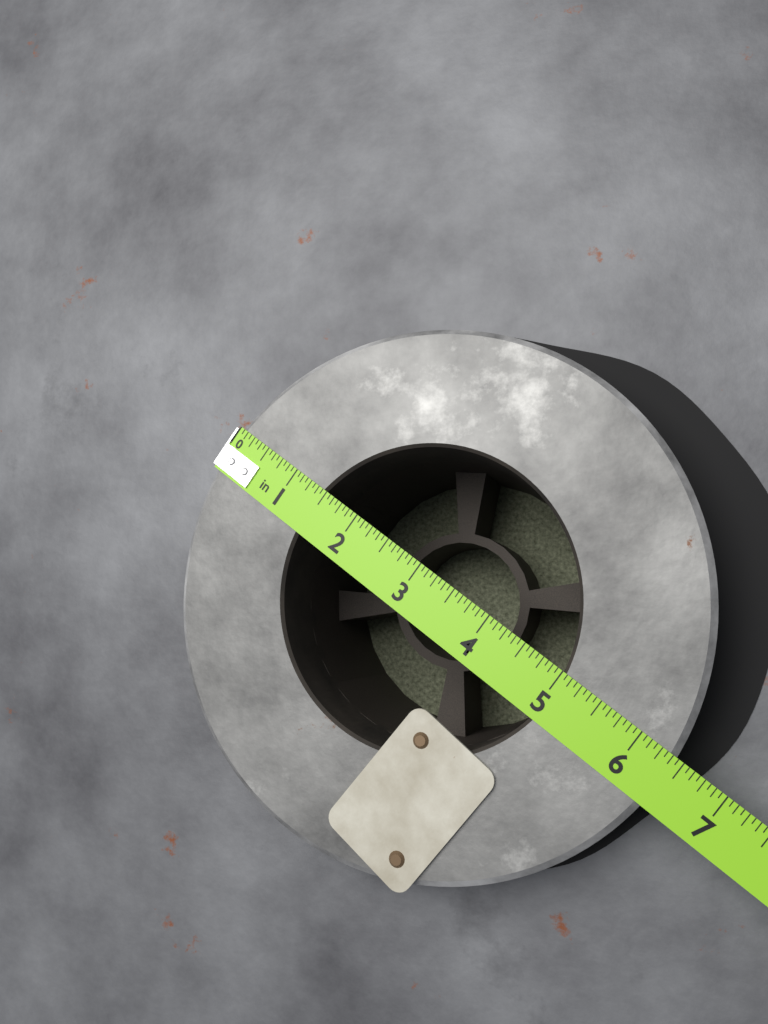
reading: 6.4375 in
